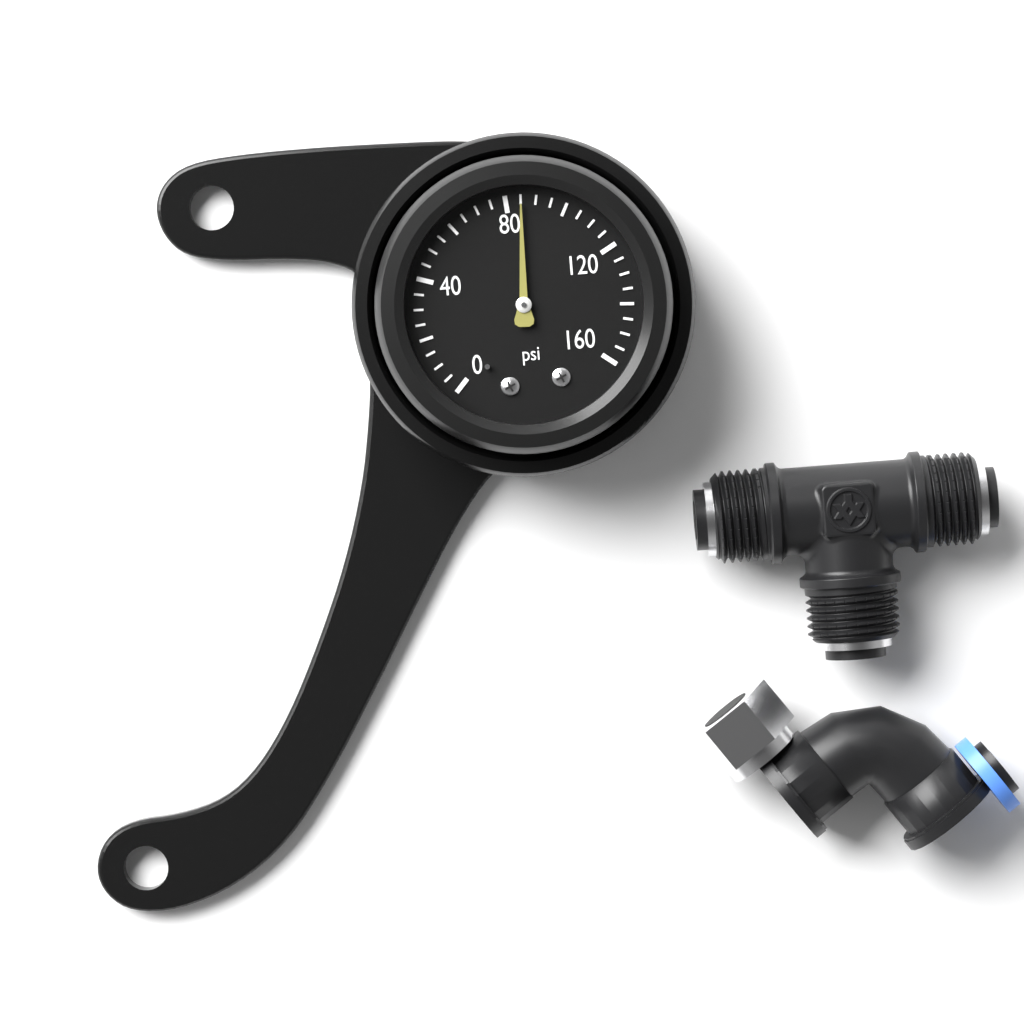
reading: 85 psi
